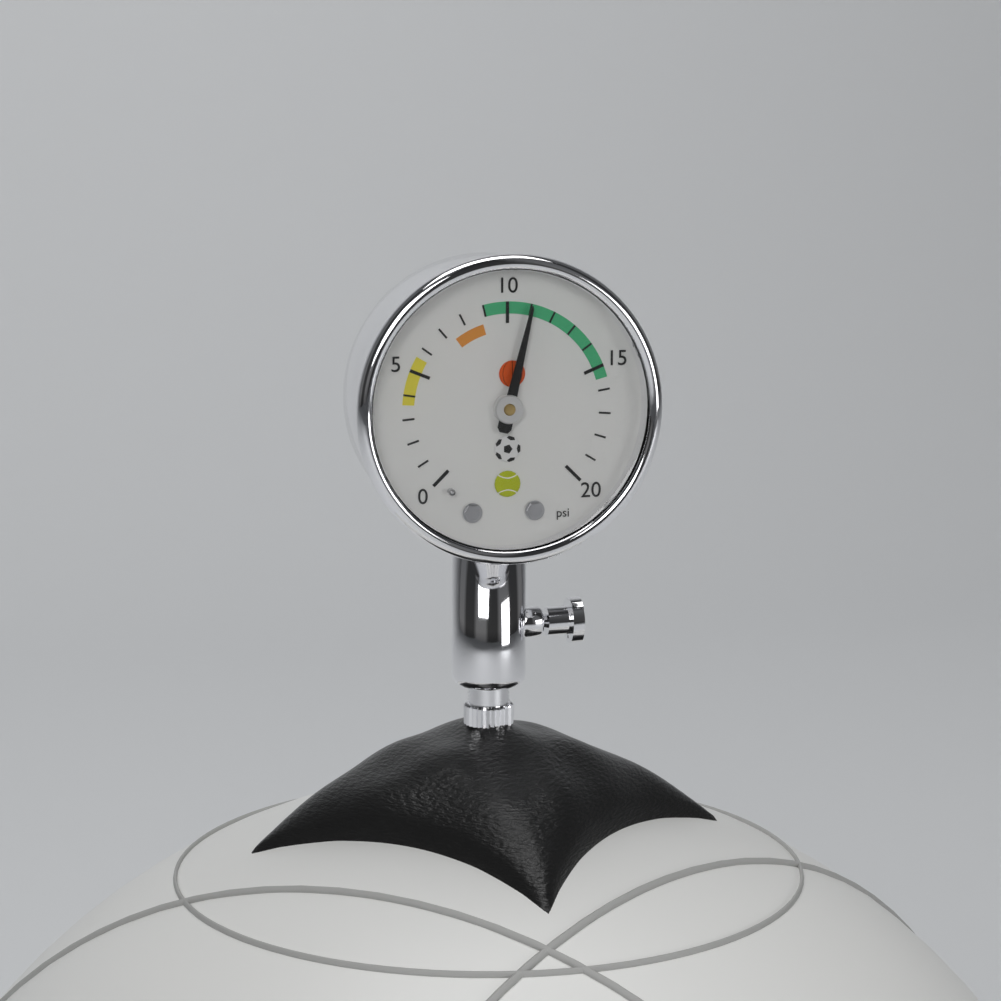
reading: 11 psi
